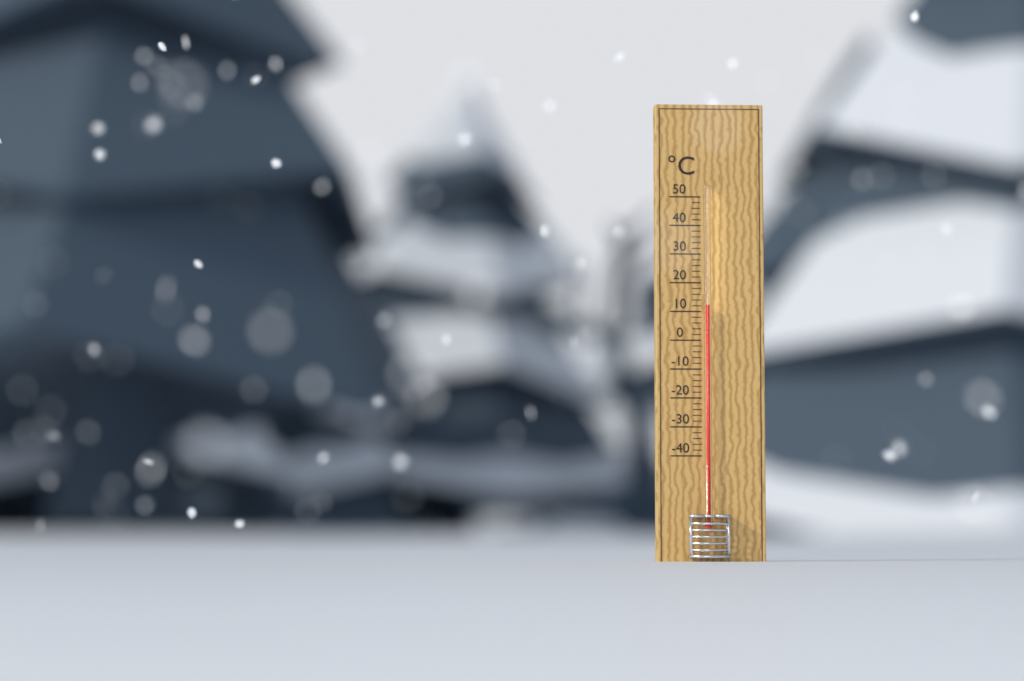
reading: 12 °C
